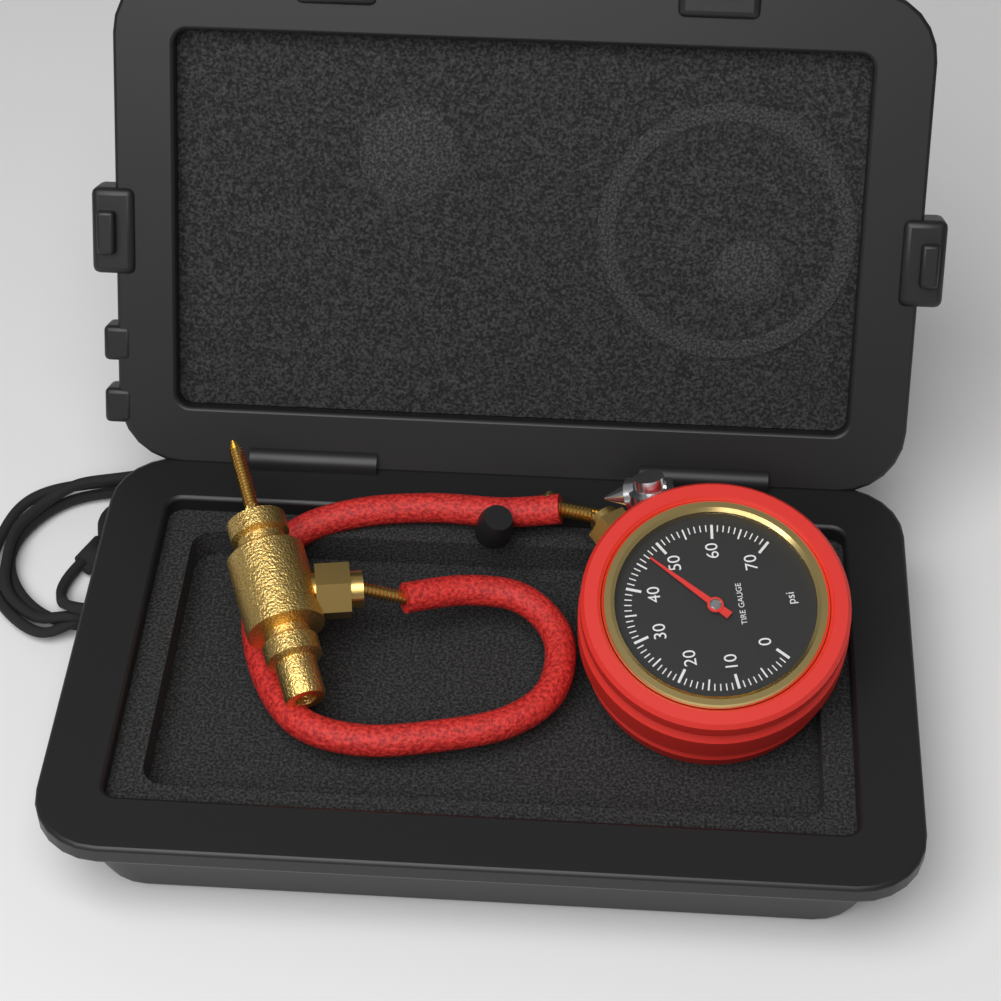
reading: 47 psi
